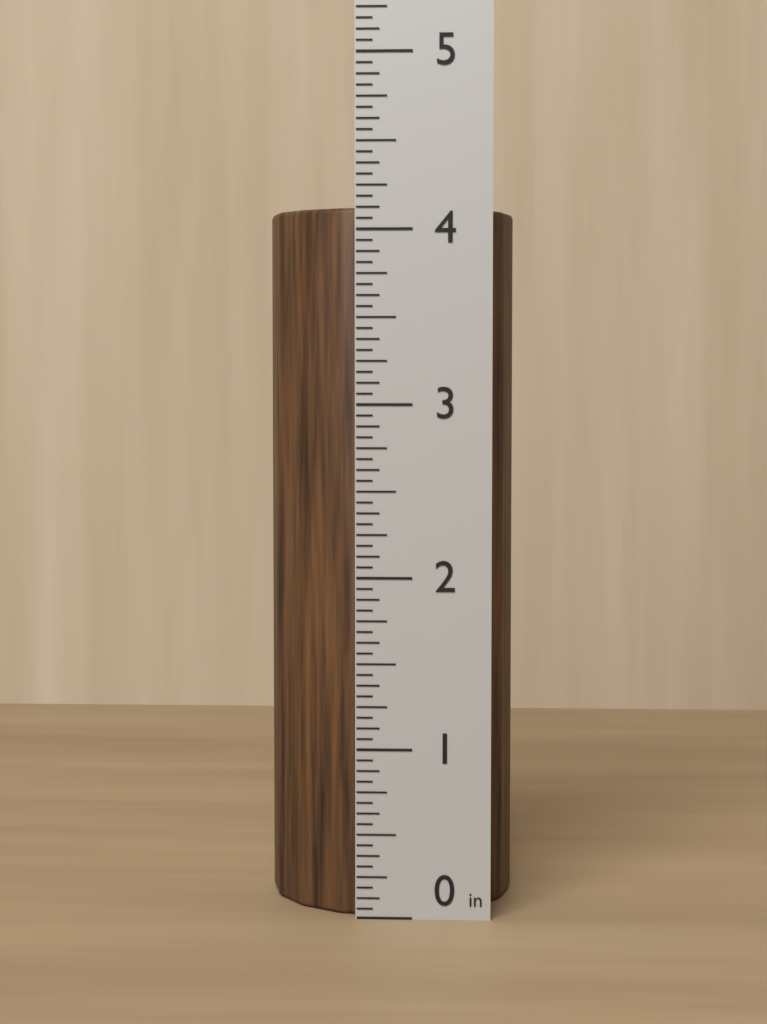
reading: 4.1250 in
